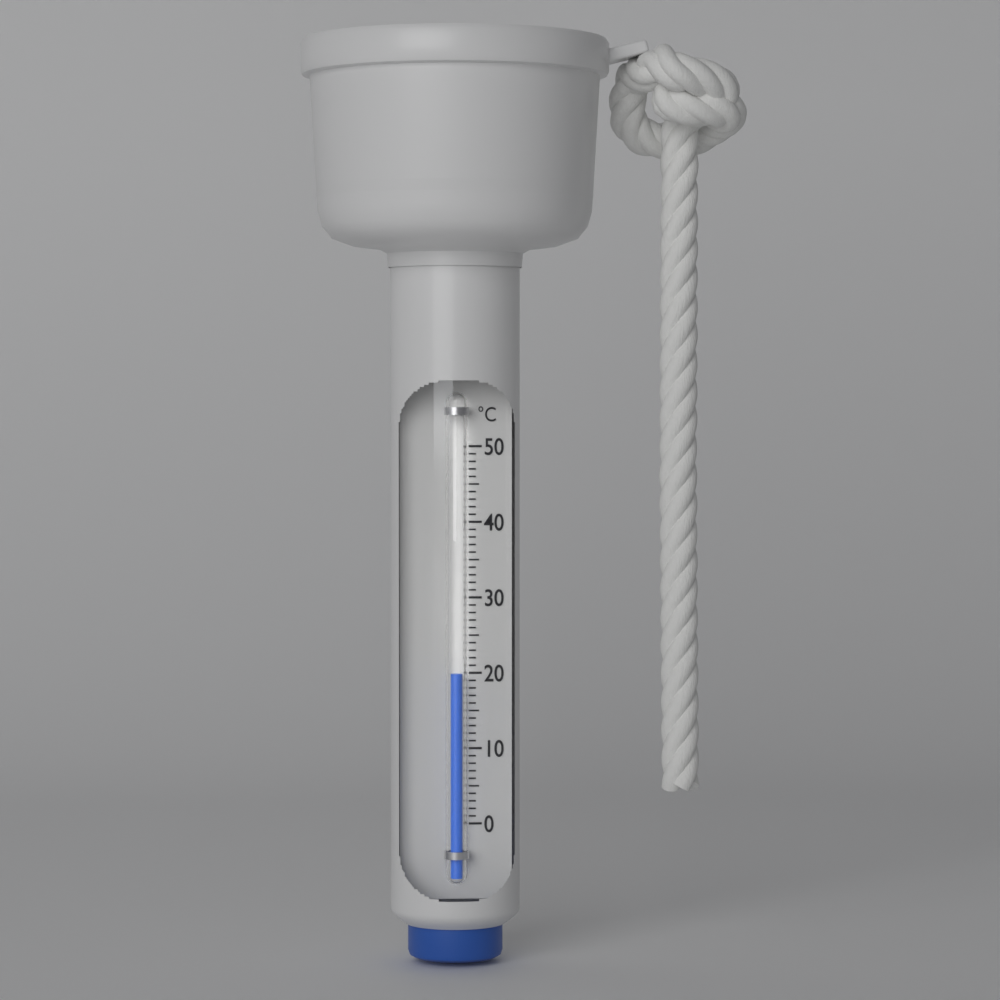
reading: 20 °C
